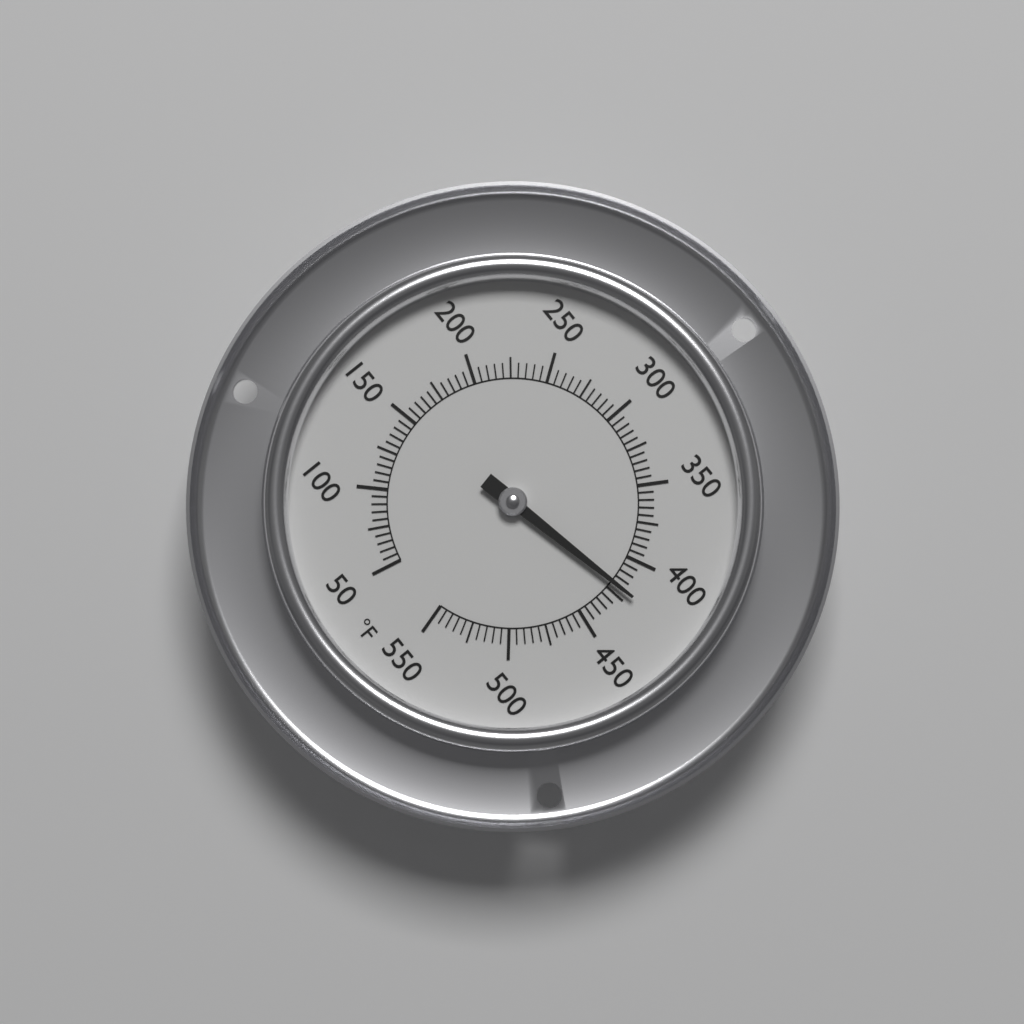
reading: 420 °F
